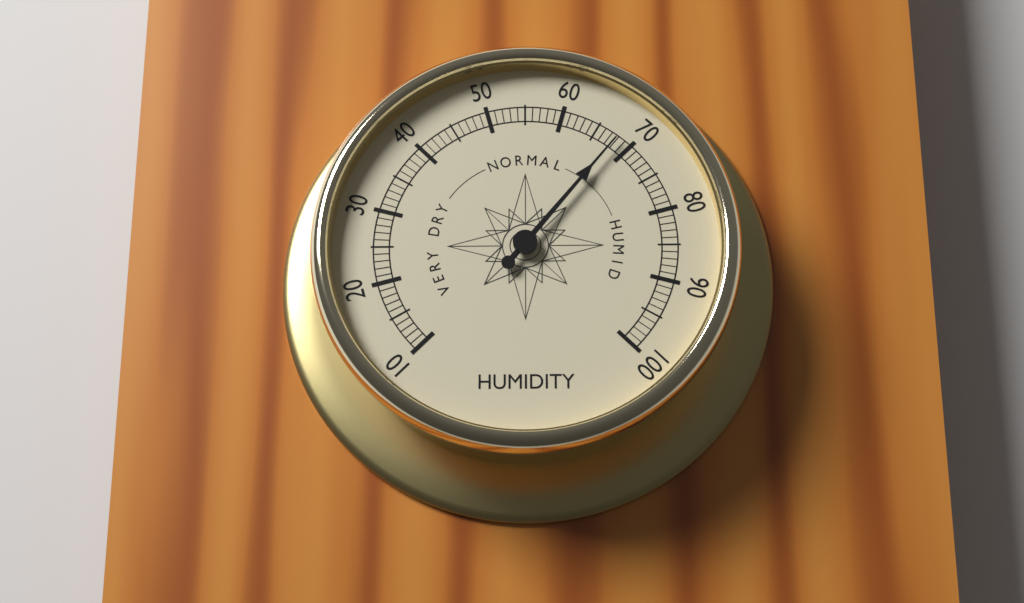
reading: 68 (no unit)
